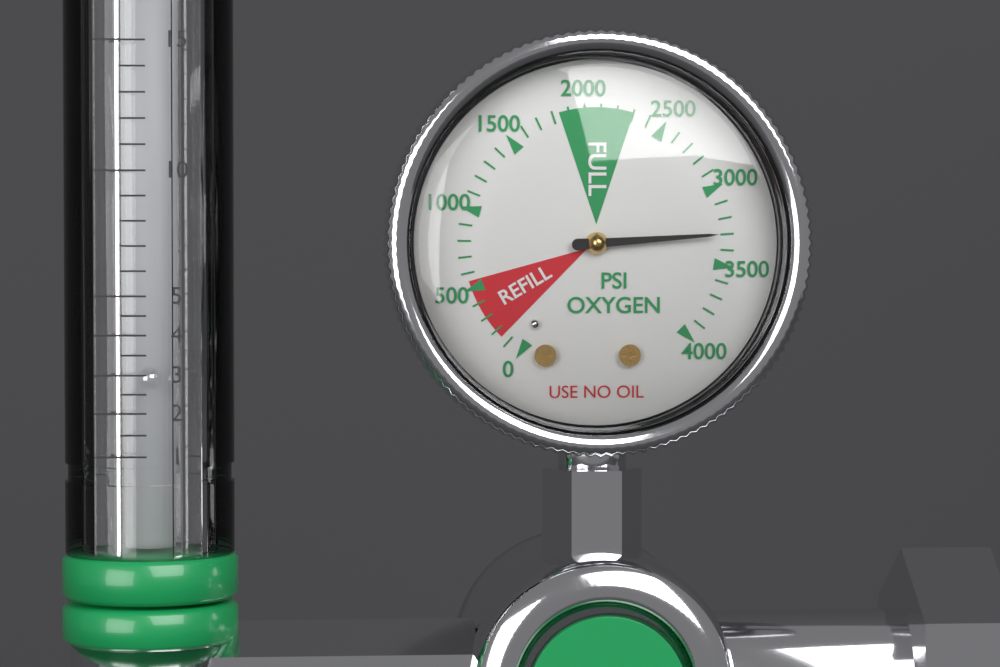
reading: 3300 psi
